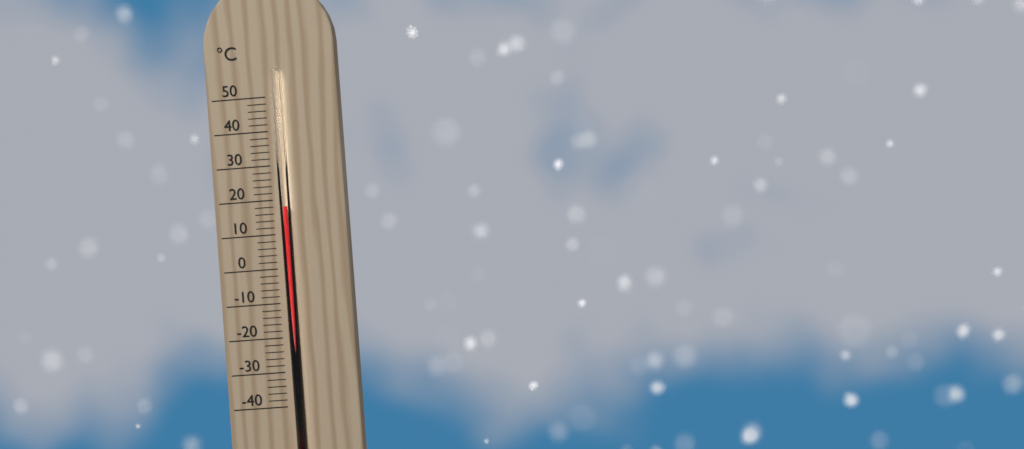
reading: 18 °C
